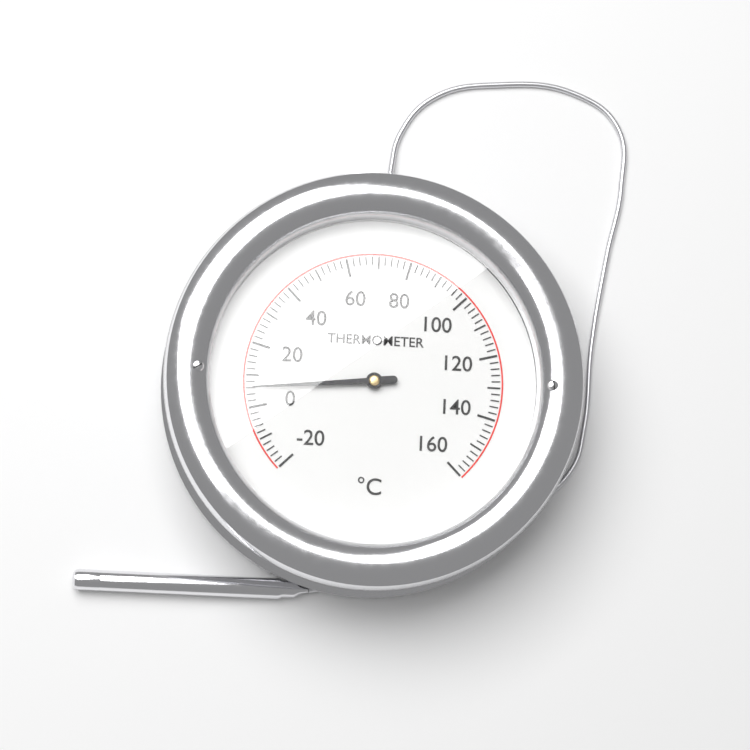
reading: 6 °C
